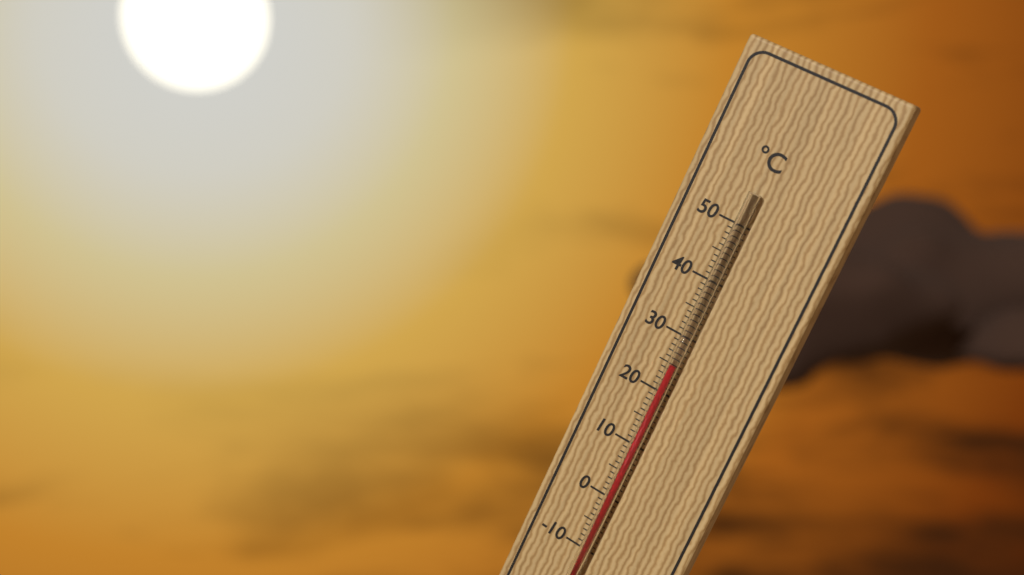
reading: 25 °C
